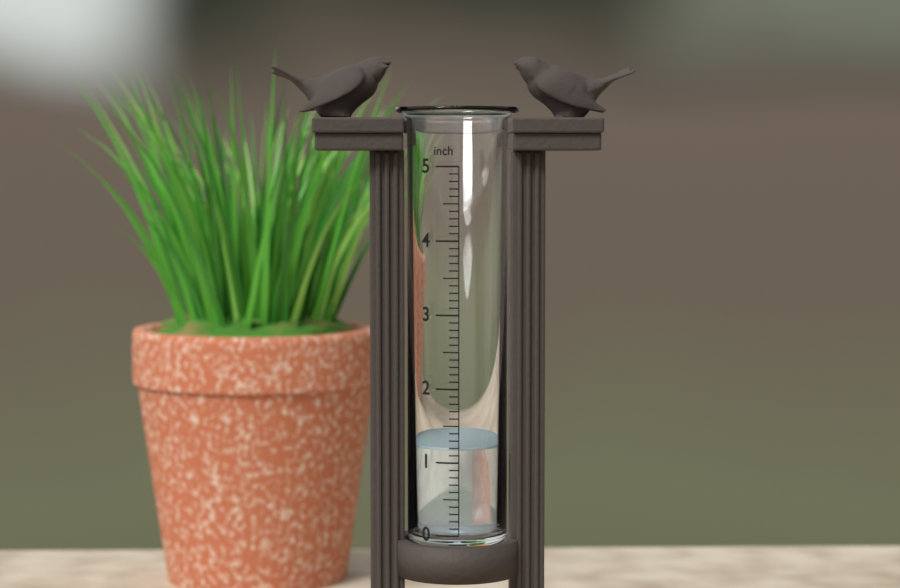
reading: 1.2 inch
